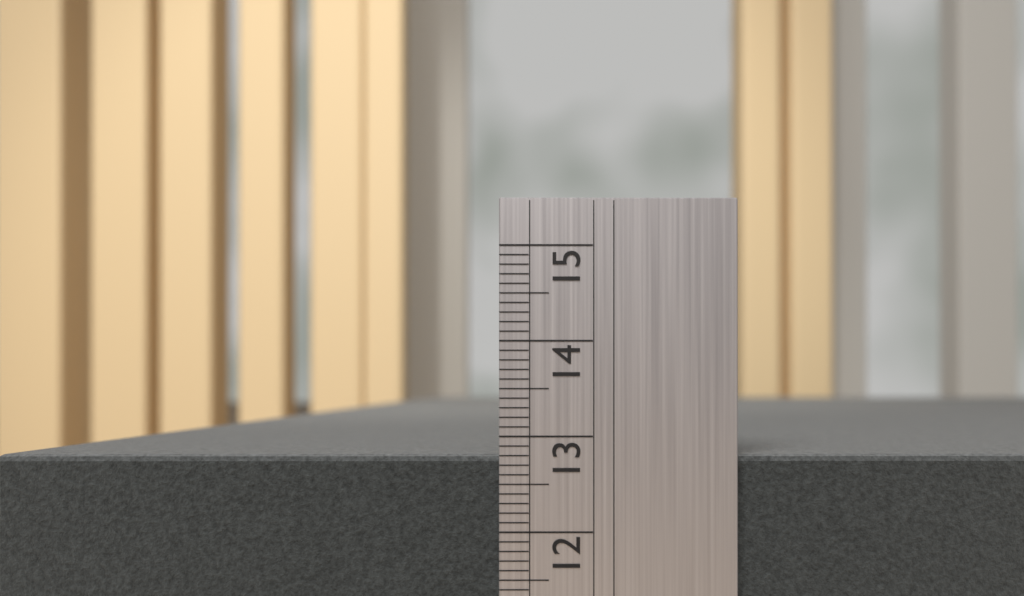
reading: 12.8 (no unit)
